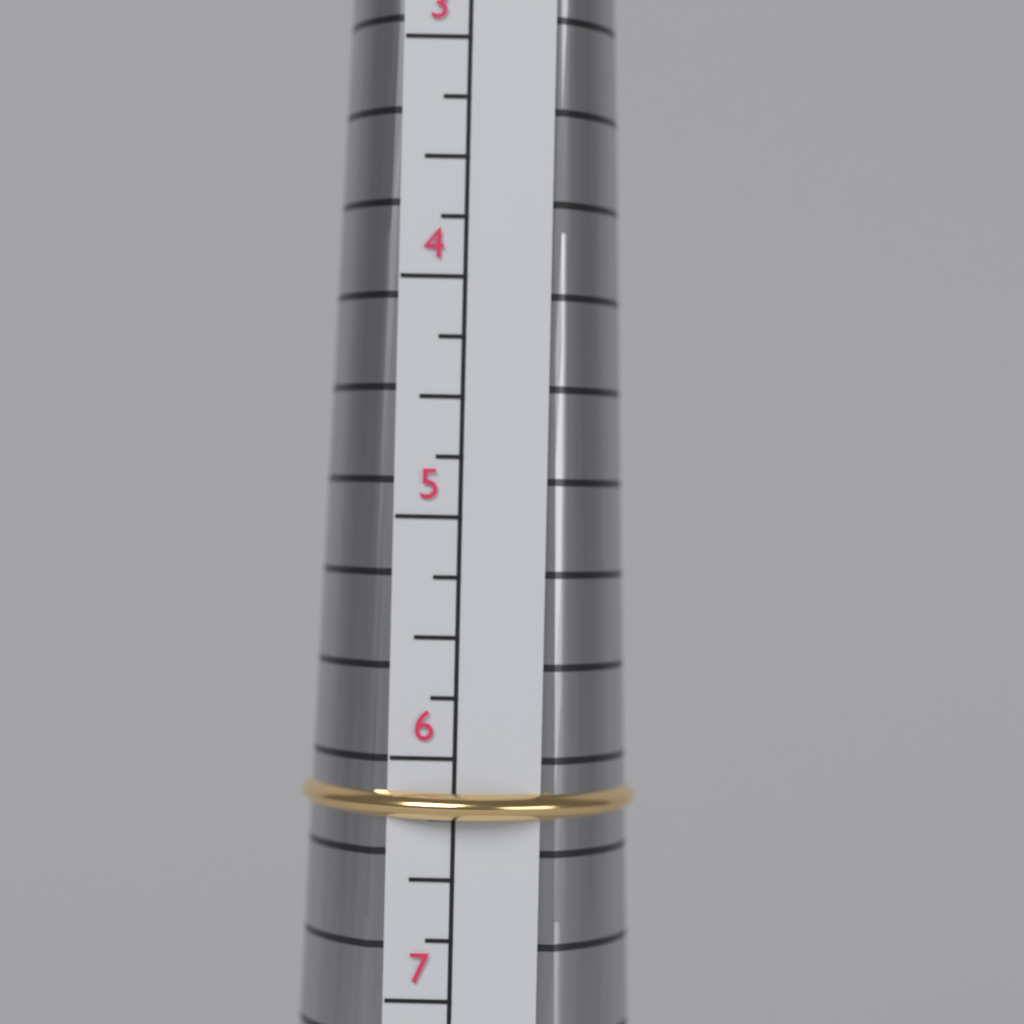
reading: 6.25 (no unit)
